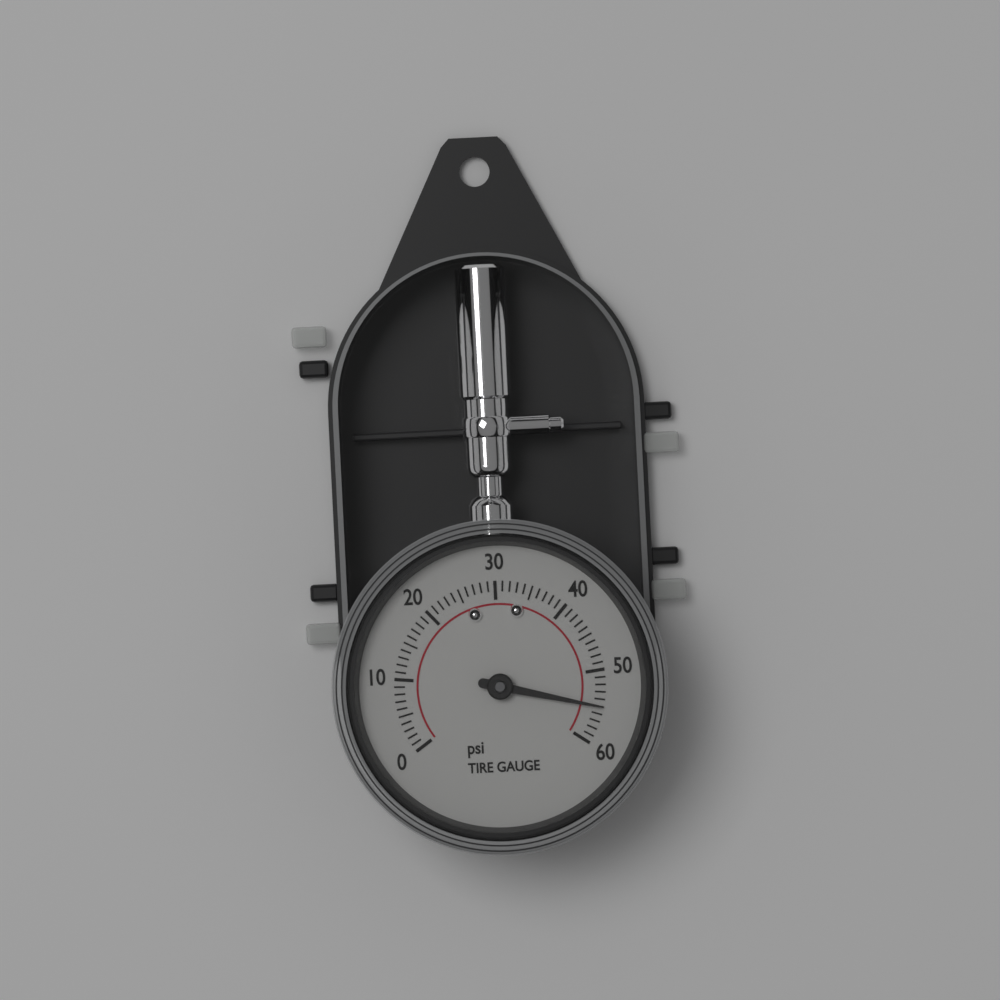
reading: 55 psi
